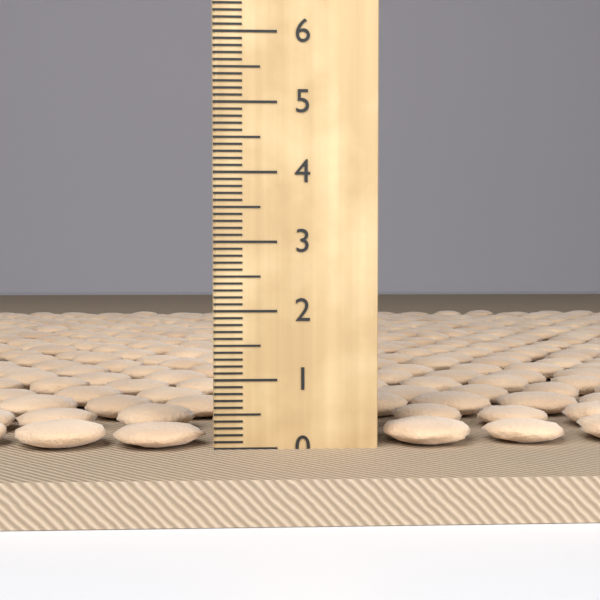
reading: 0.4 cm
